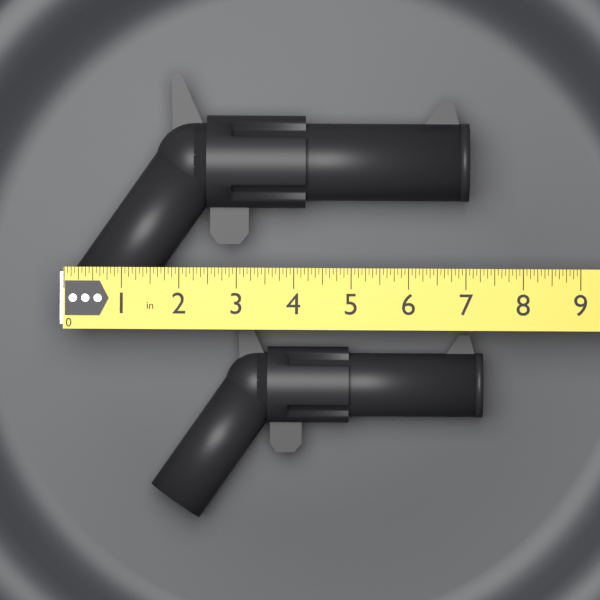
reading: 7.0625 in
